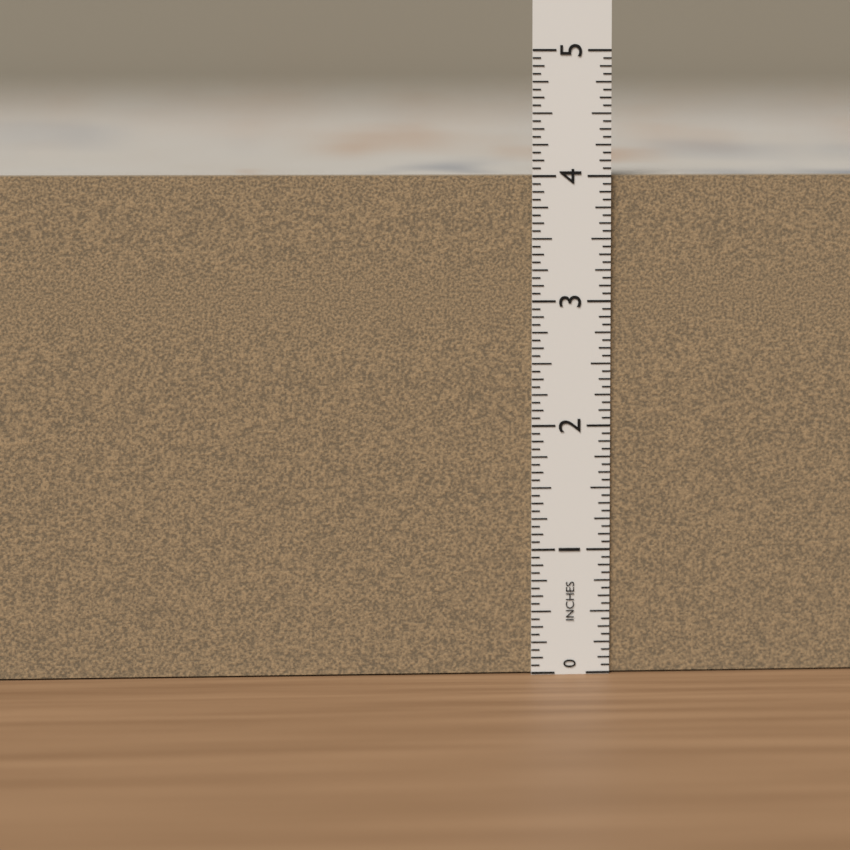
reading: 4.0000 in
